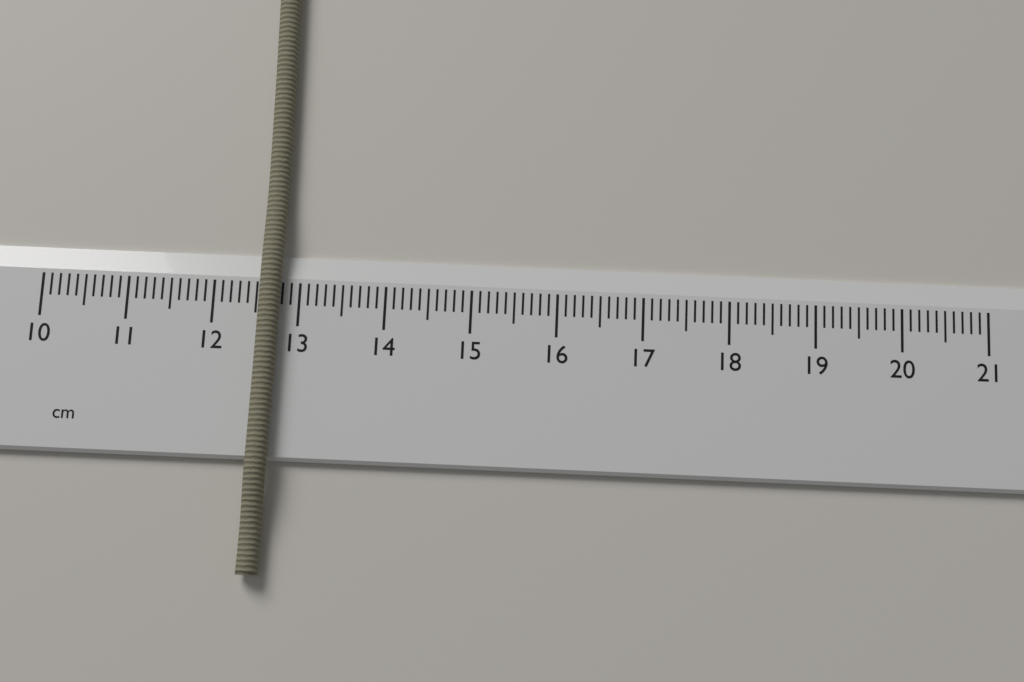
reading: 12.8 cm
